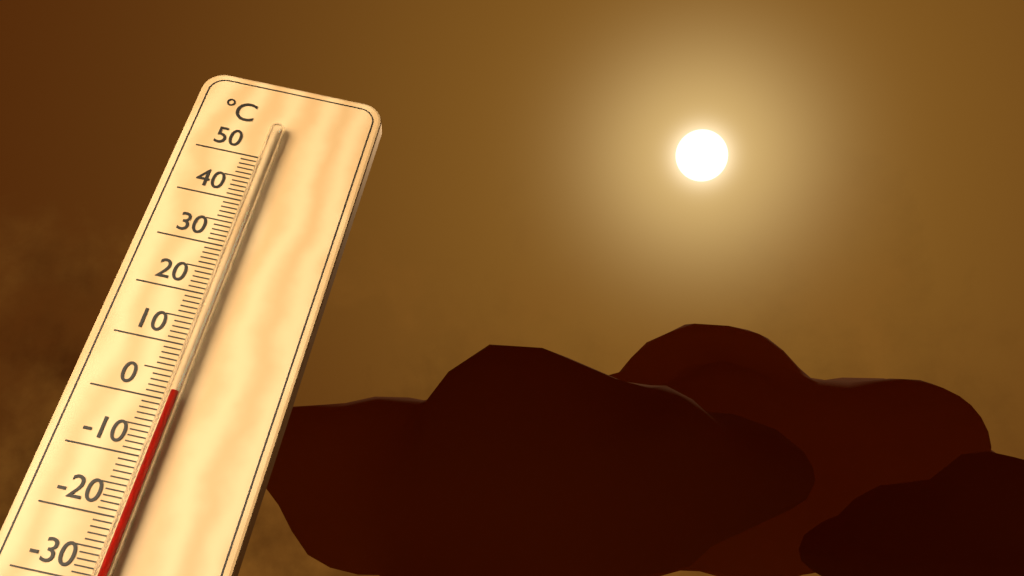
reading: 1 °C
